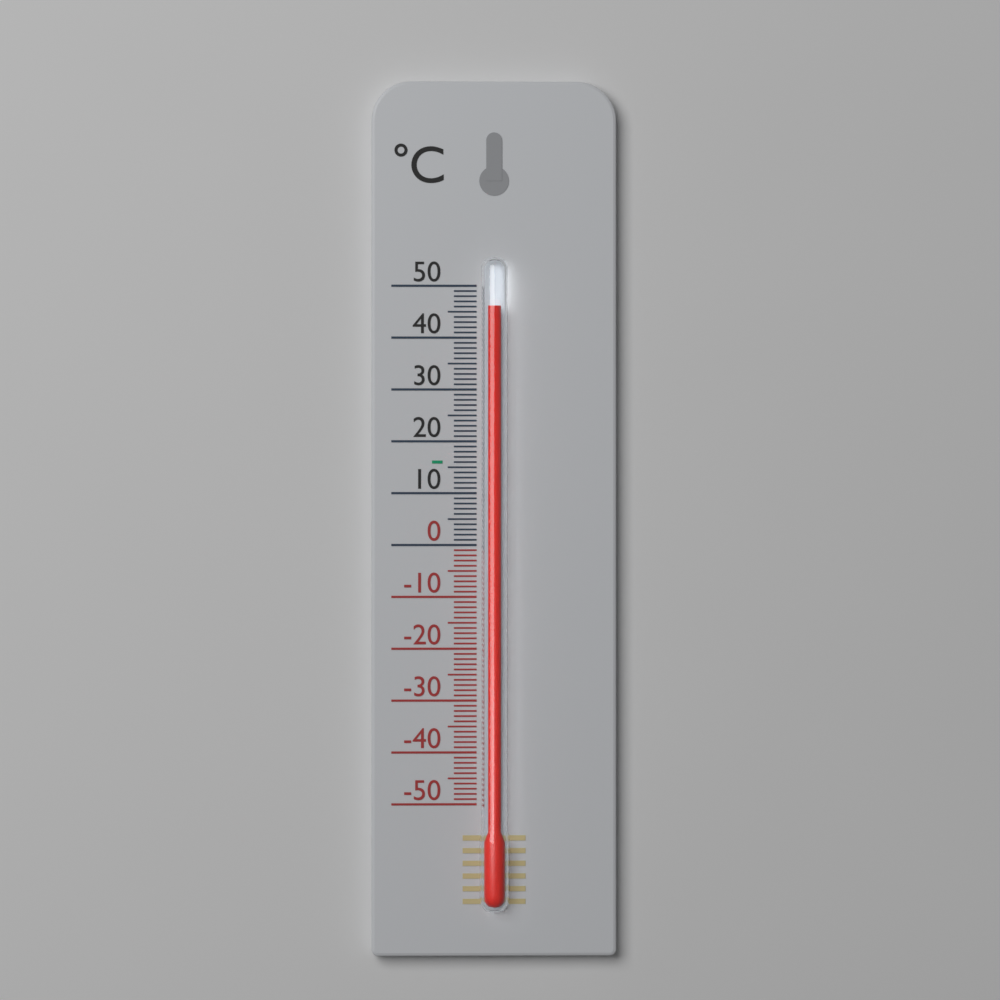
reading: 46 °C
